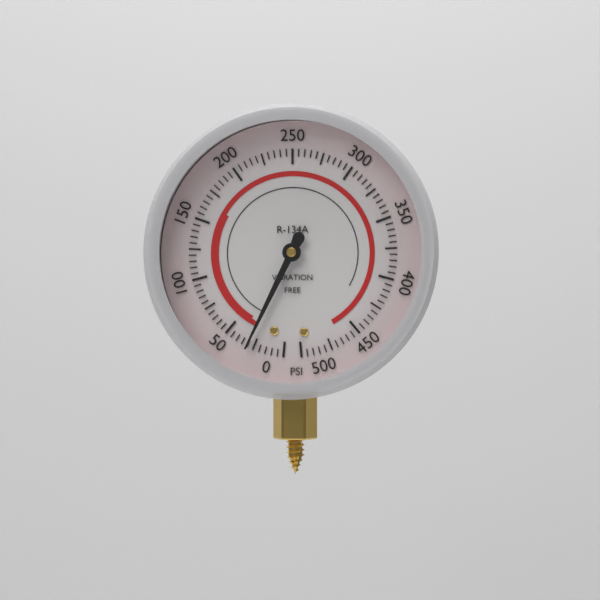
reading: 30 psi
